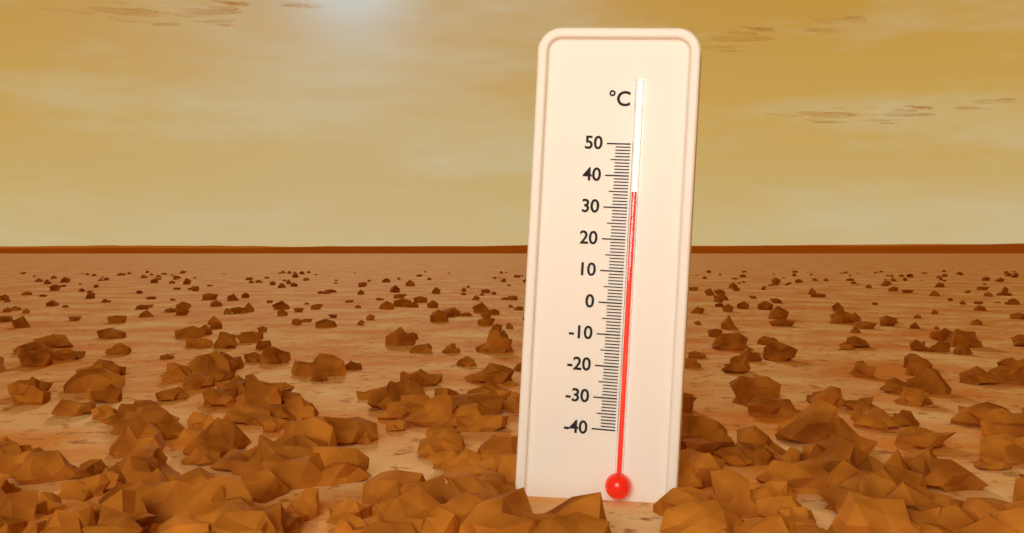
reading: 35 °C
